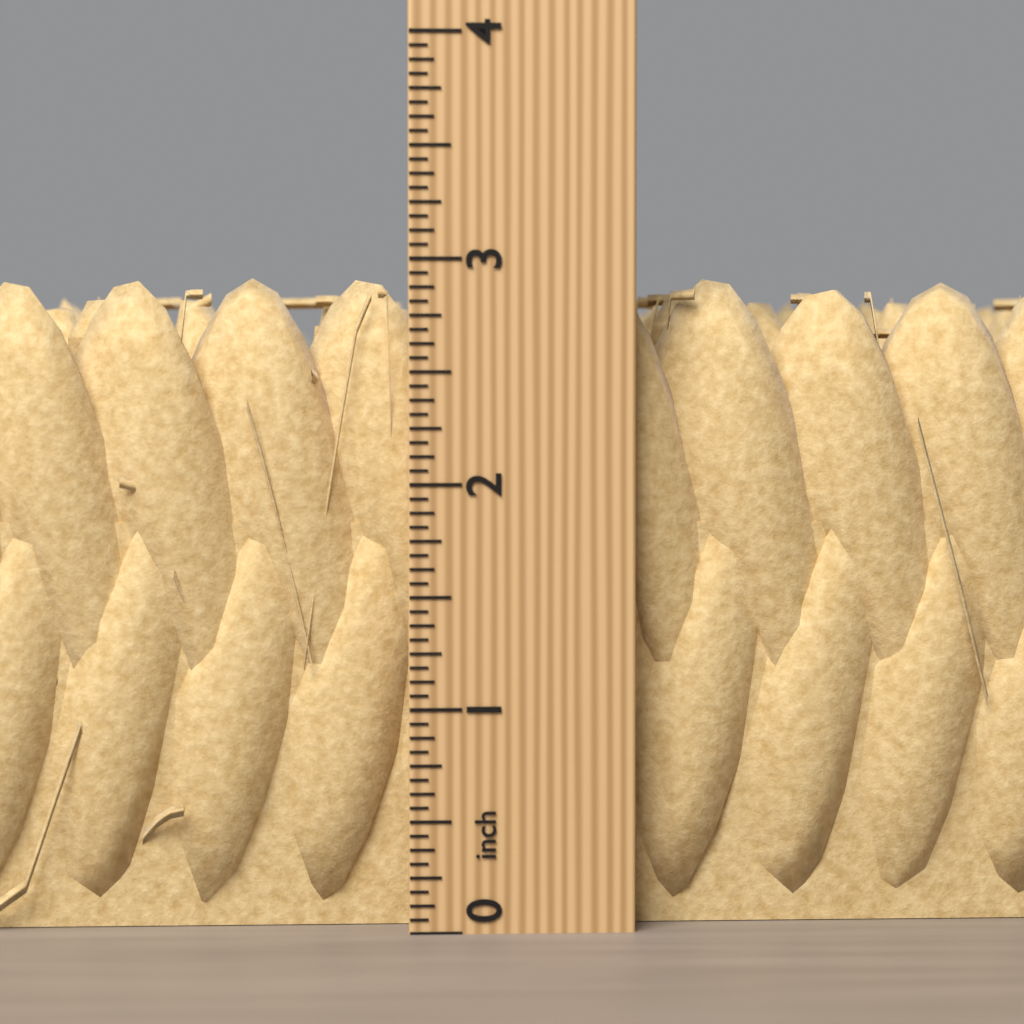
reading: 2.9375 inch
